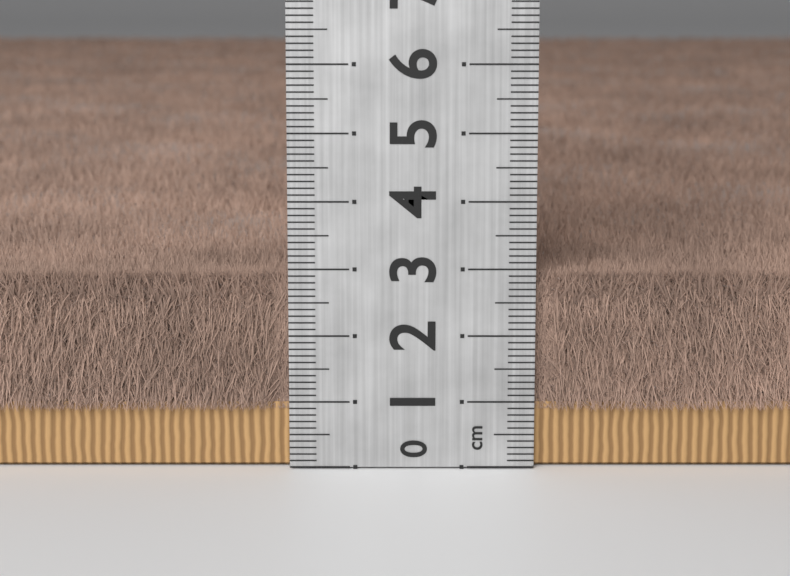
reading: 3.0 cm
